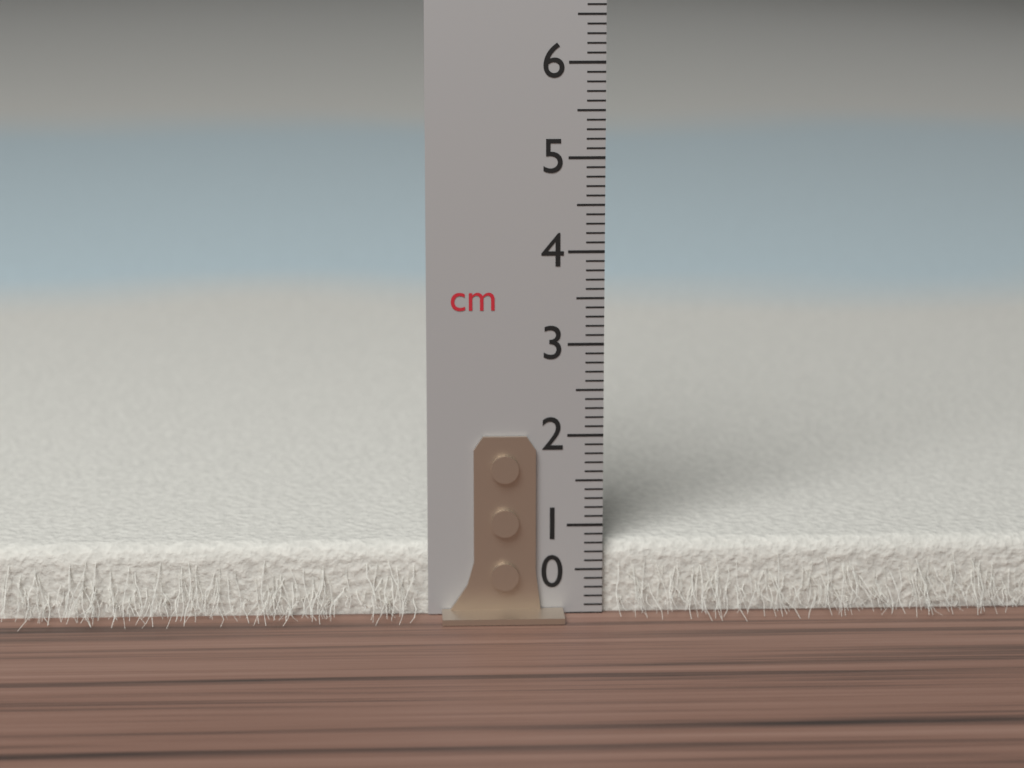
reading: 0.8 cm
